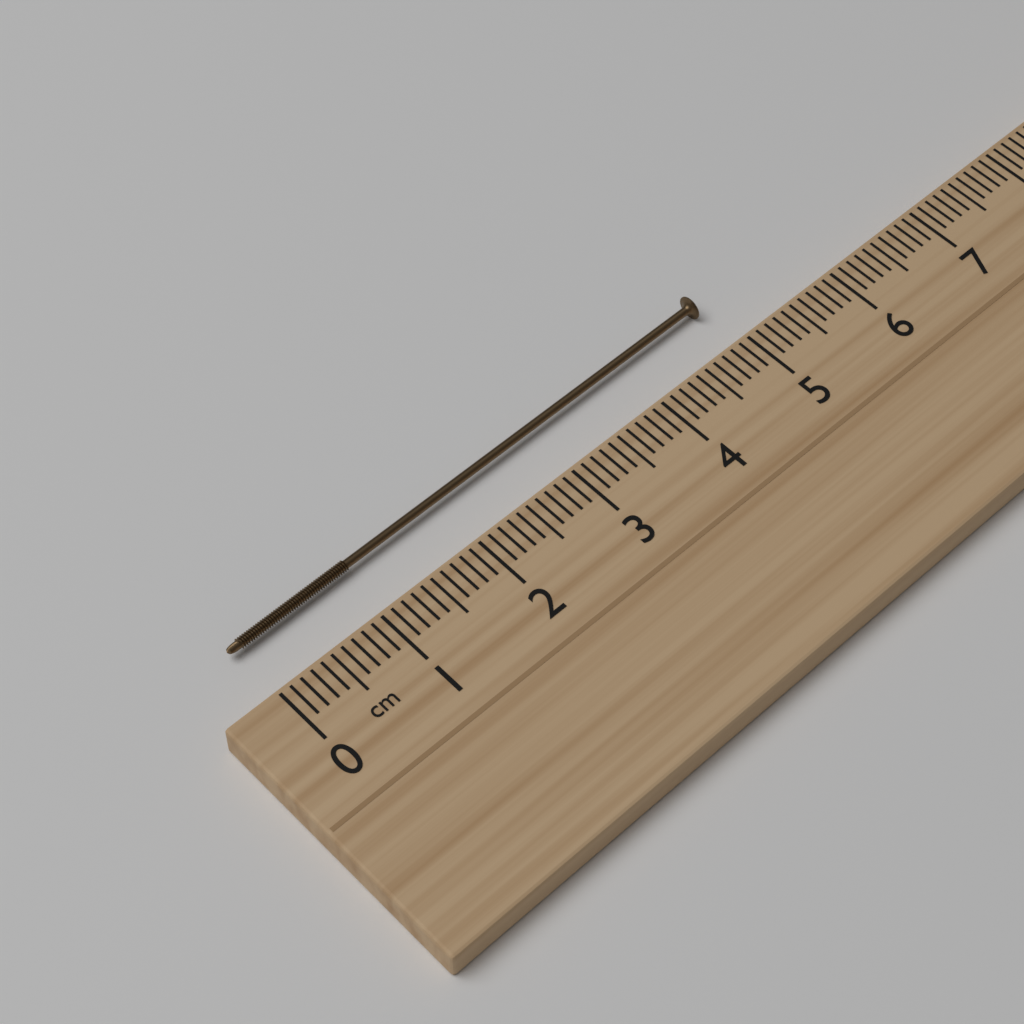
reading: 5.0 cm
